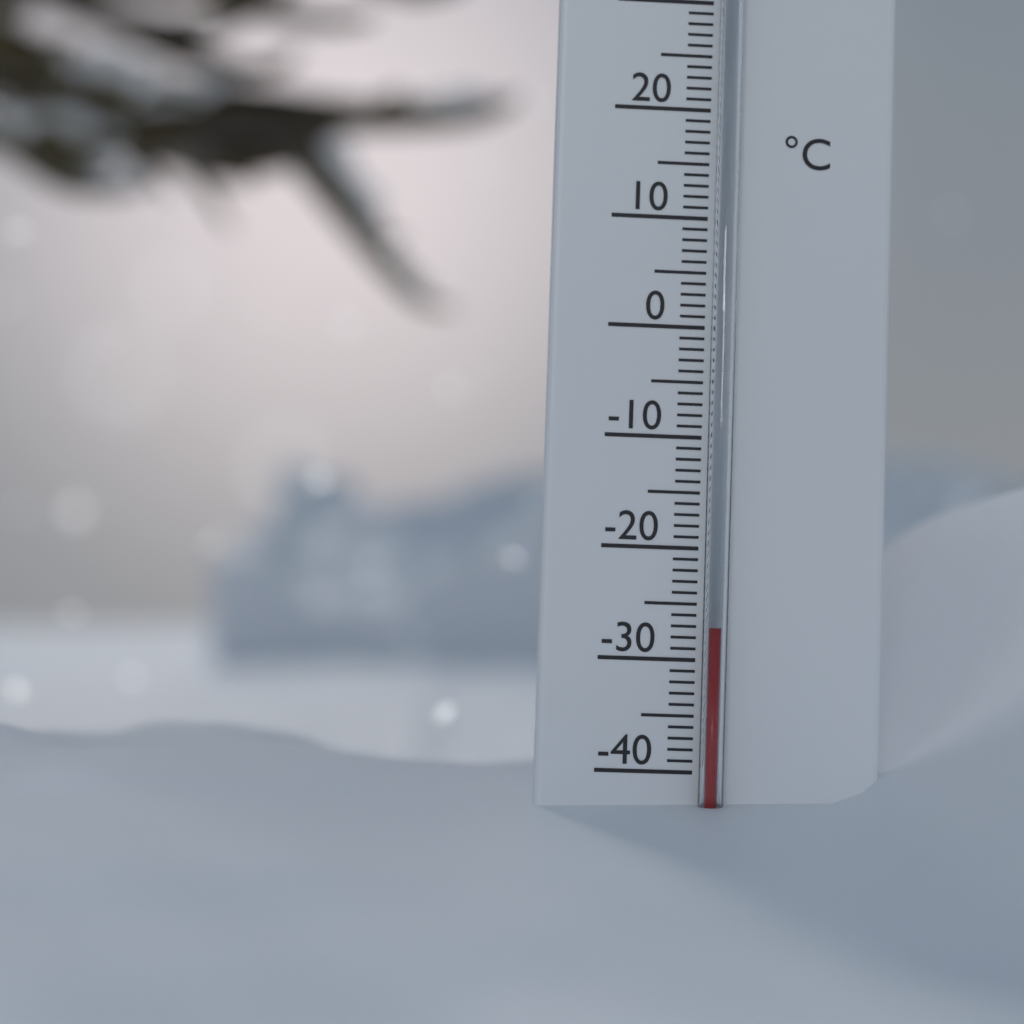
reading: -27 °C
